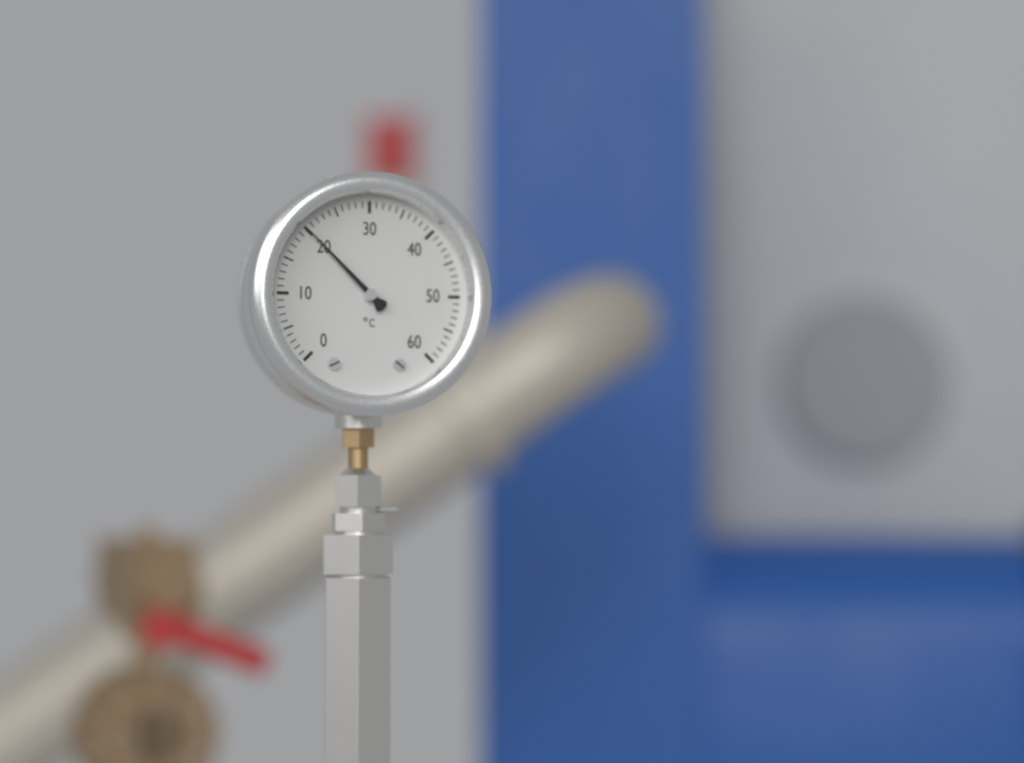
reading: 20 °C
